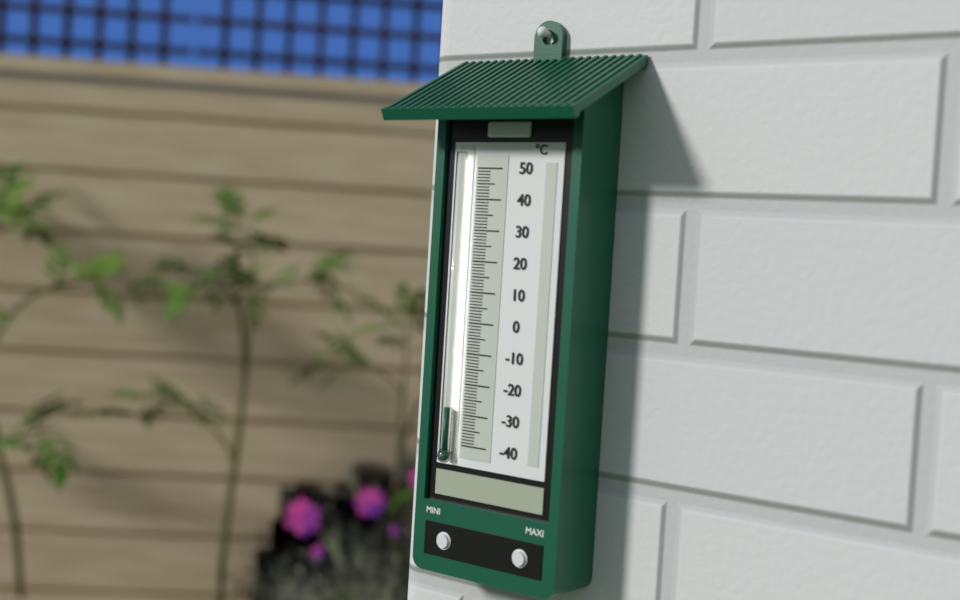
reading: -28 °C
